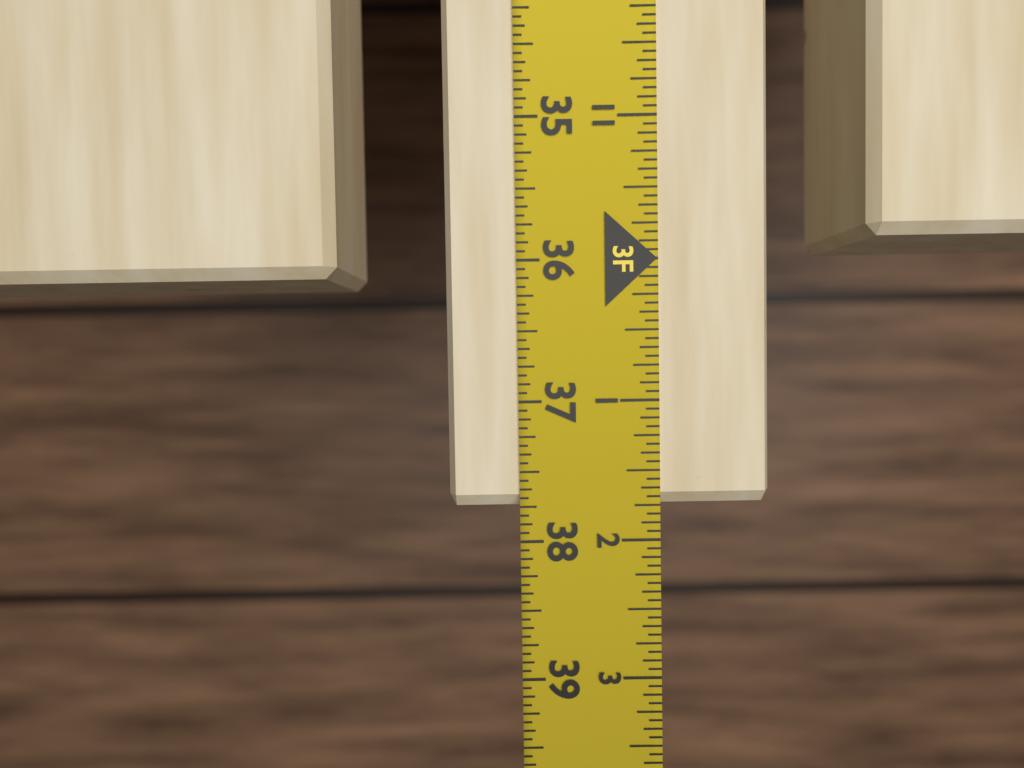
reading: 37.7500 in
